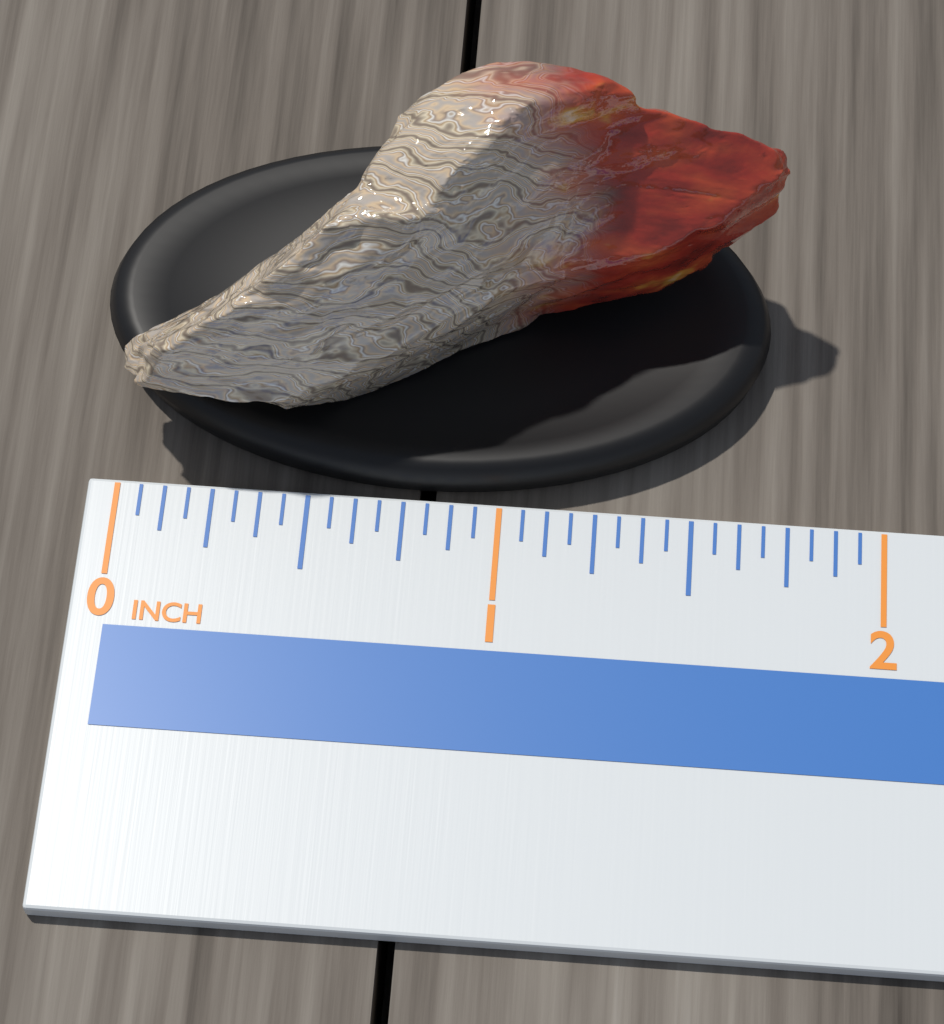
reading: 1.6875 in
